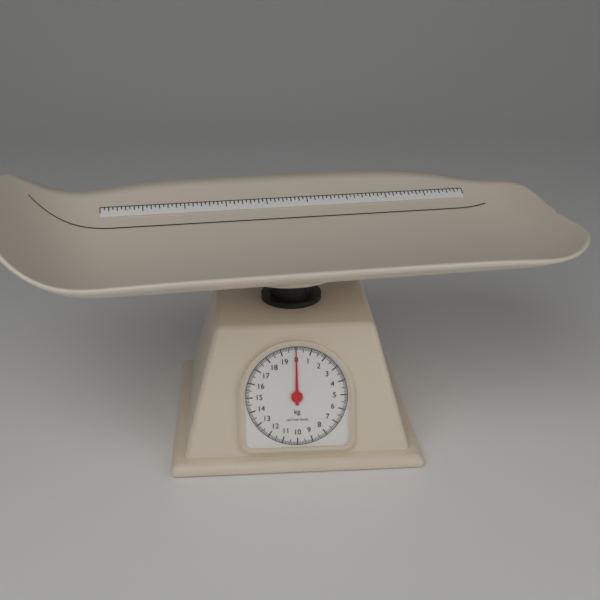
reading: 0.0 kg
